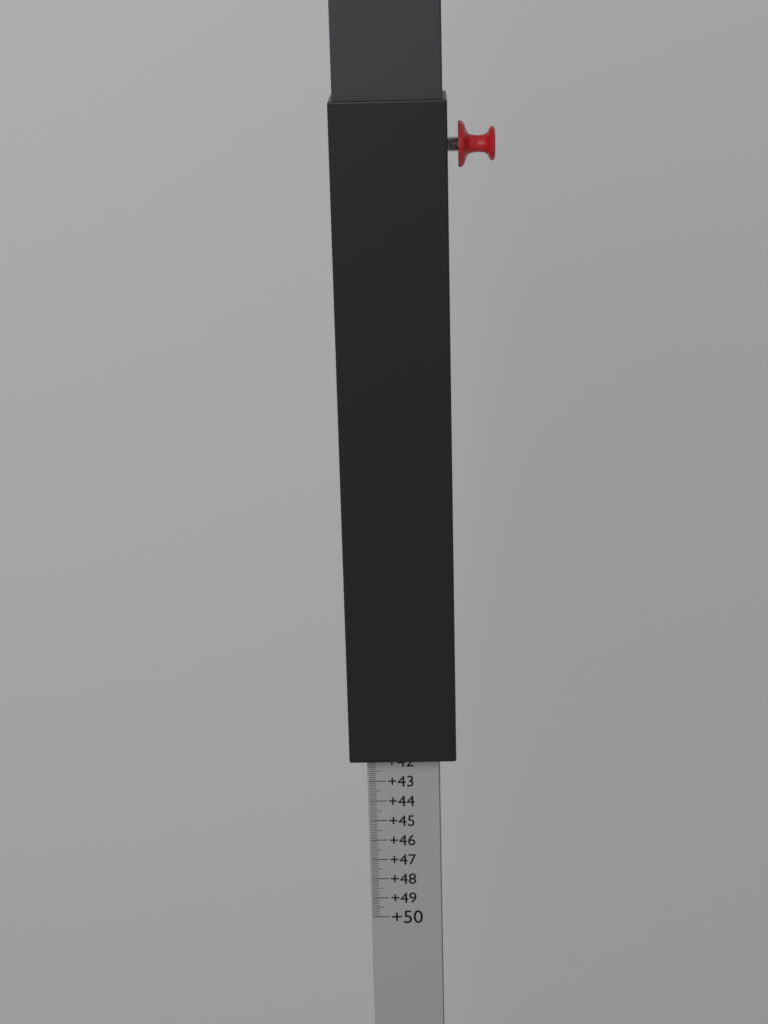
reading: 41.8 (no unit)
